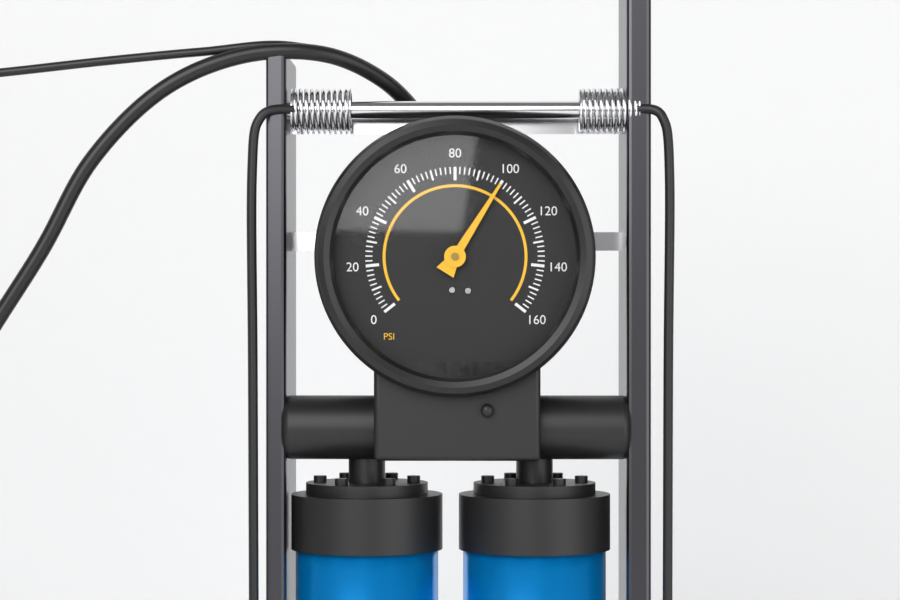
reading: 100 psi
